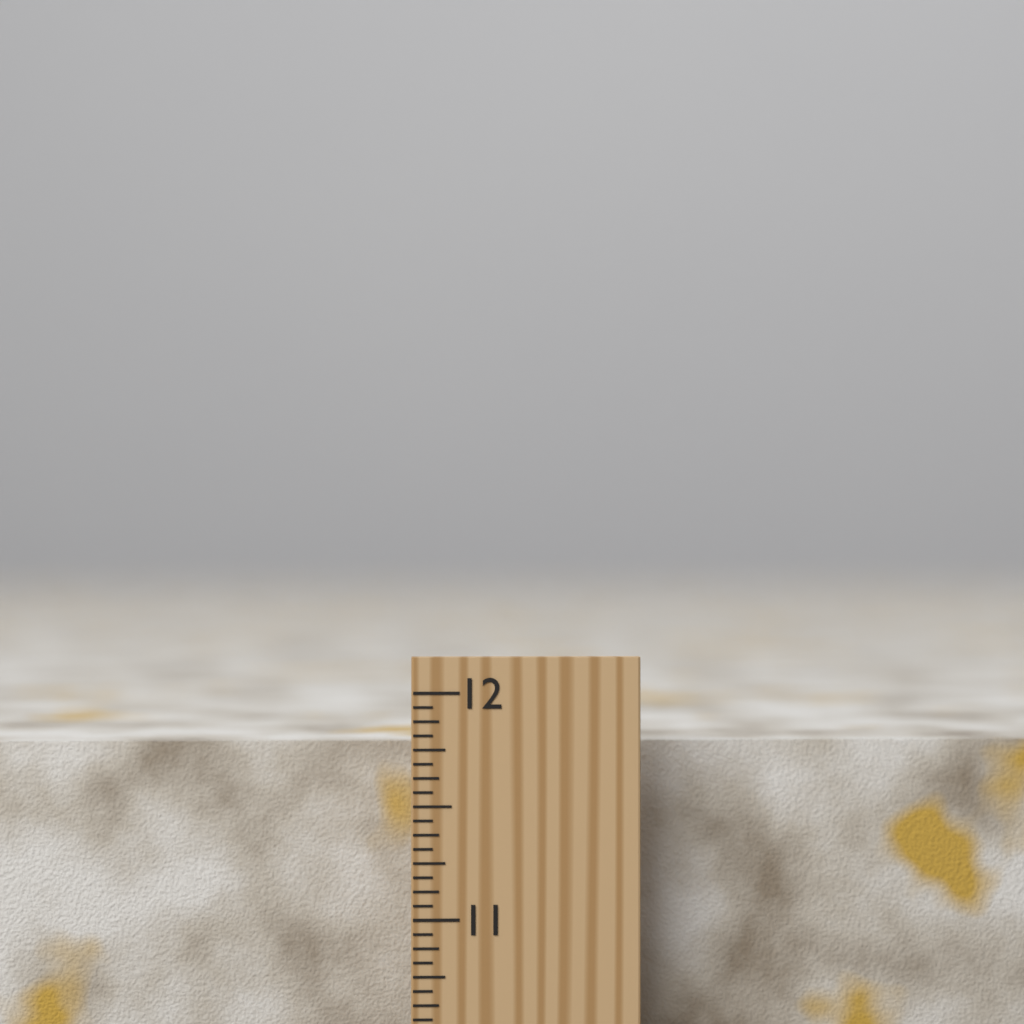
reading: 11.7500 inch
